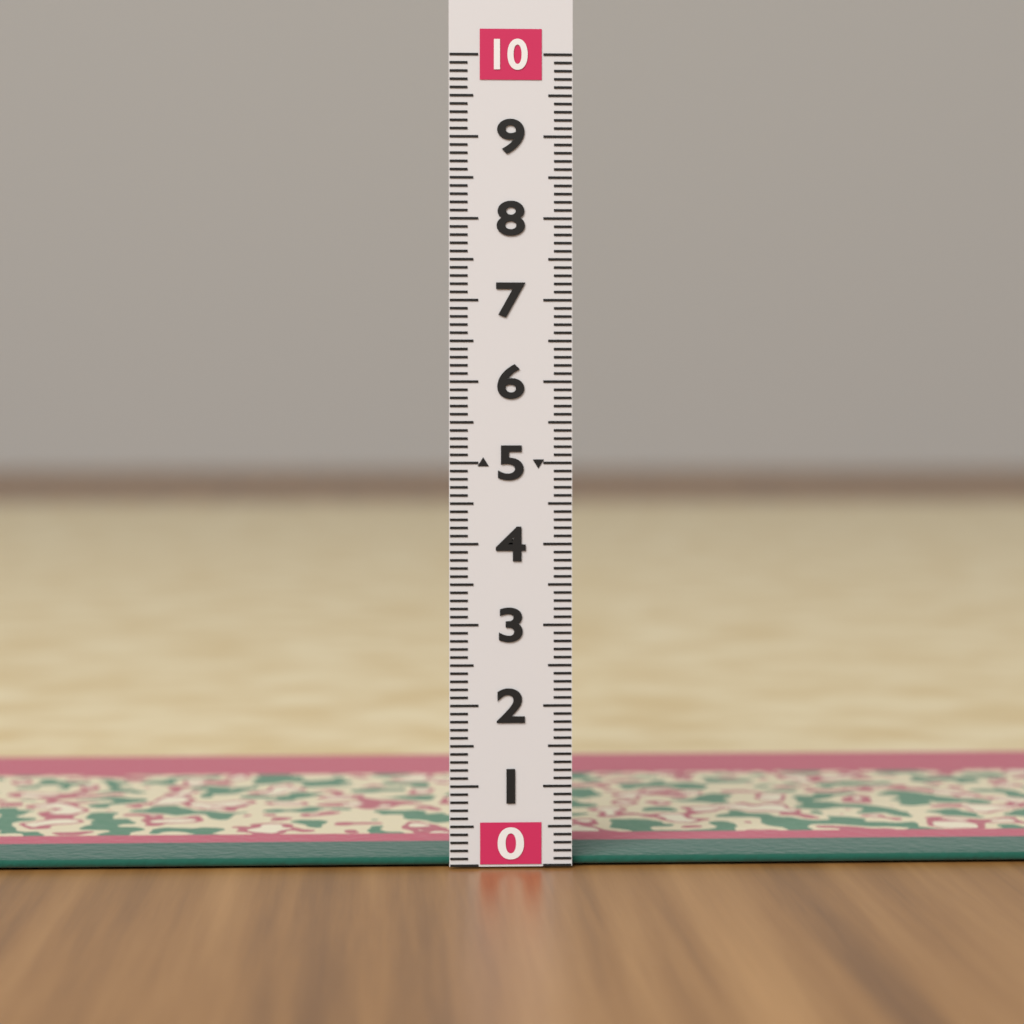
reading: 0.1 (no unit)
